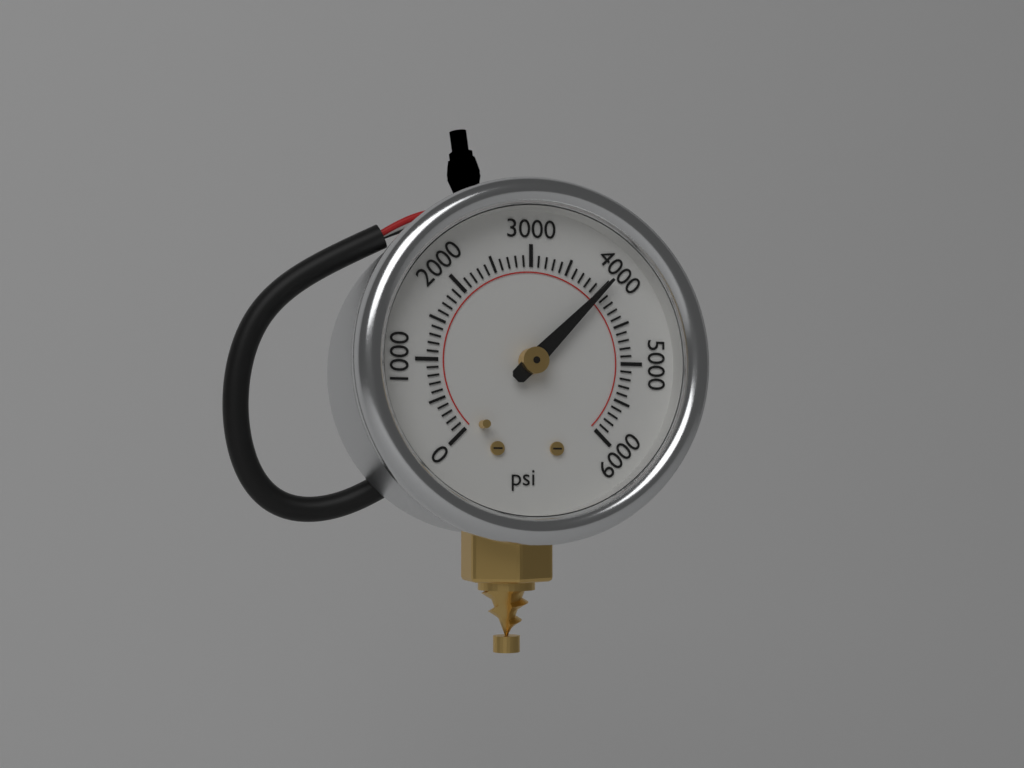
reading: 4000 psi
